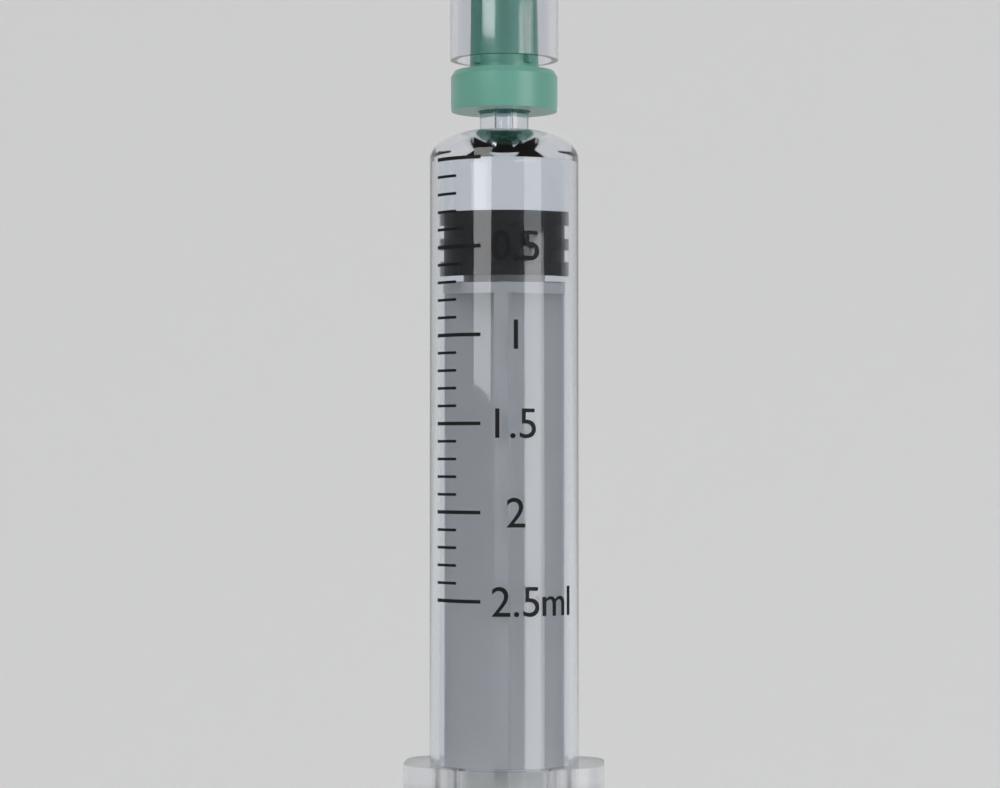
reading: 0.3 ml
